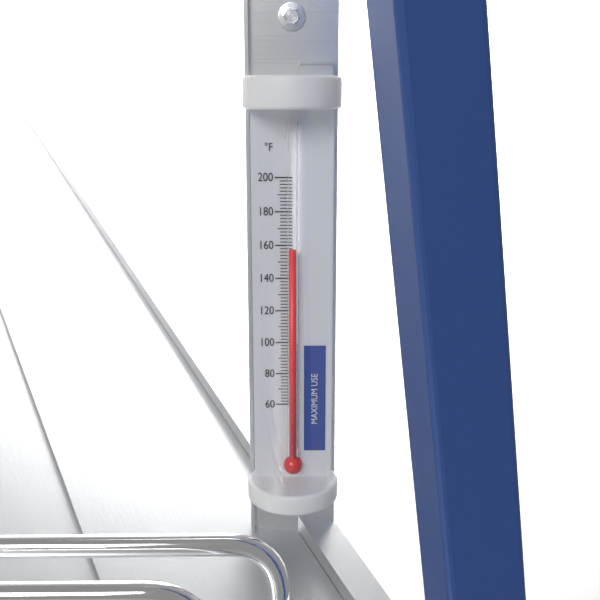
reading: 158 °F
